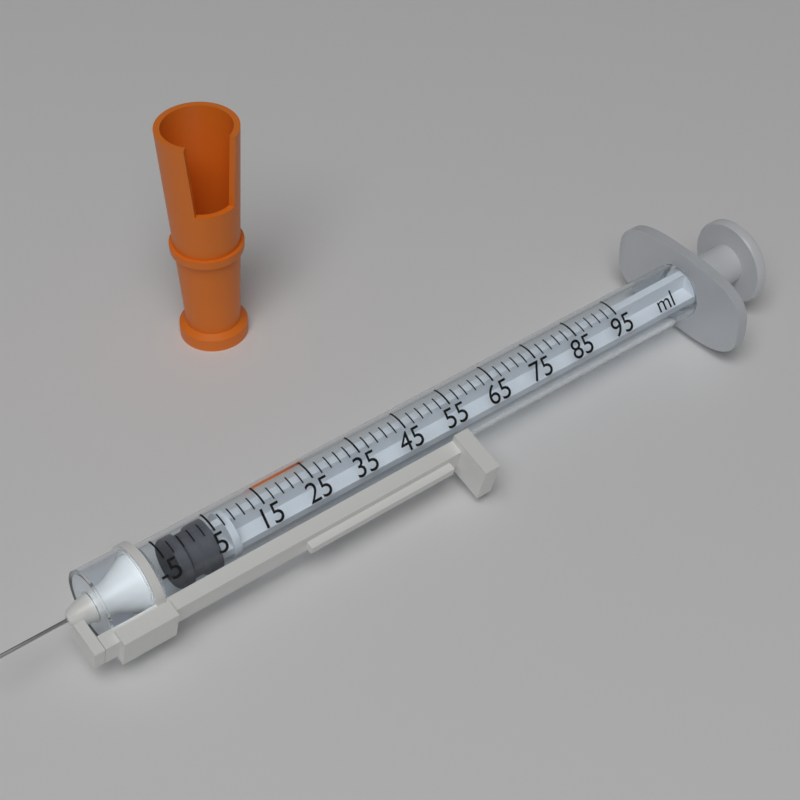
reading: -3 ml
